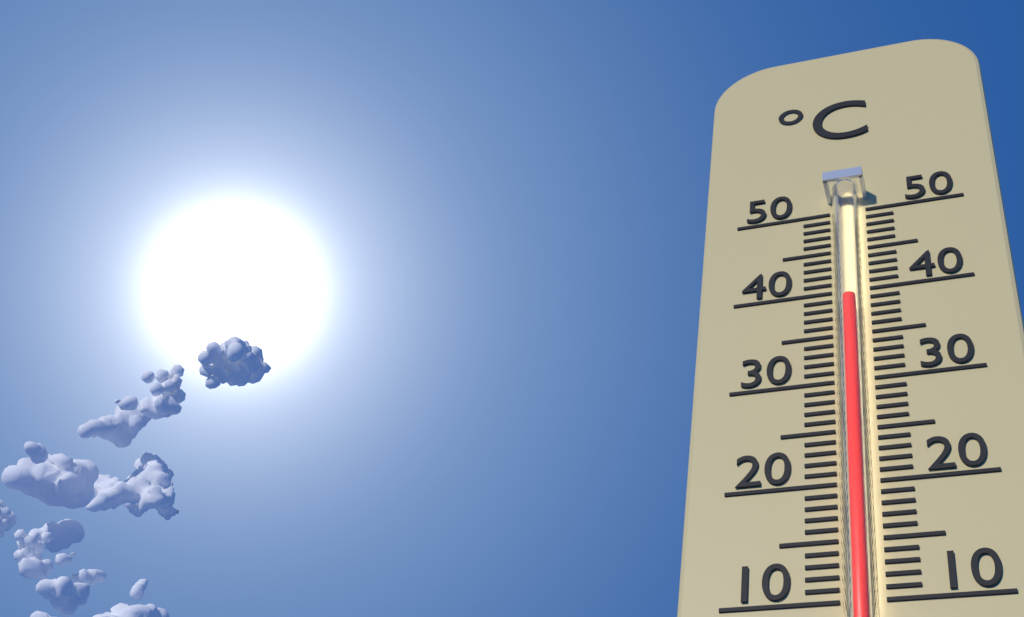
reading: 38 °C
